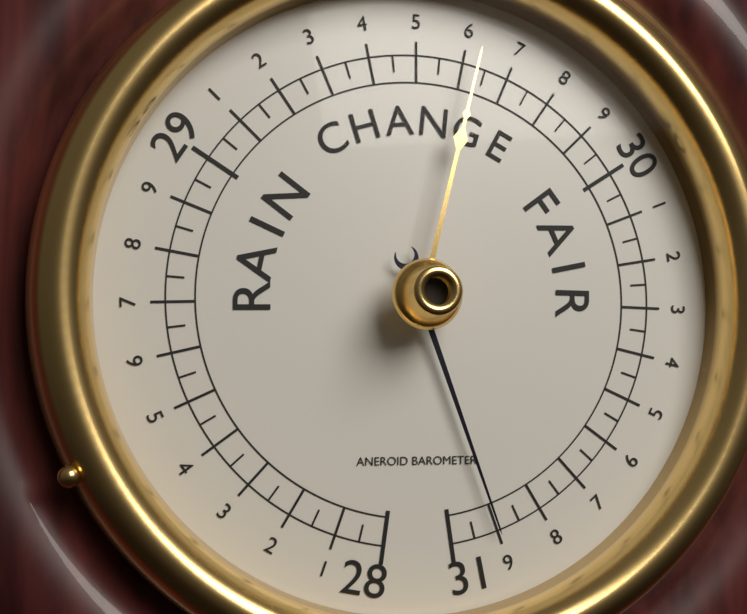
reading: 30.90 (no unit)
